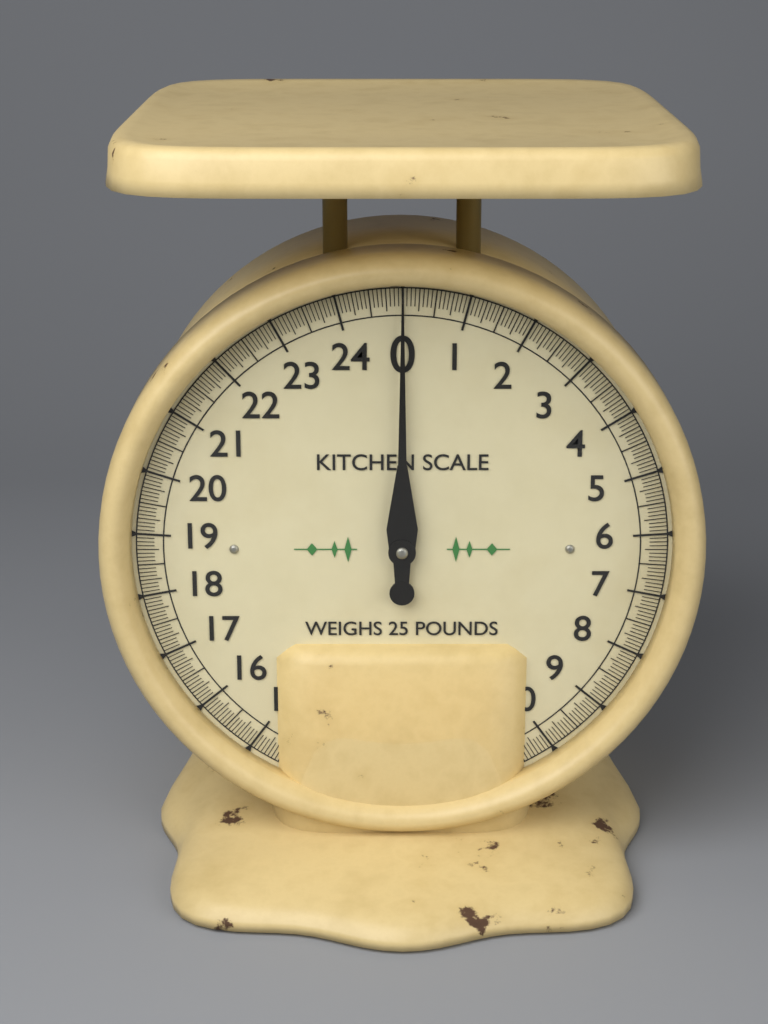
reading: 0.0000 lb
